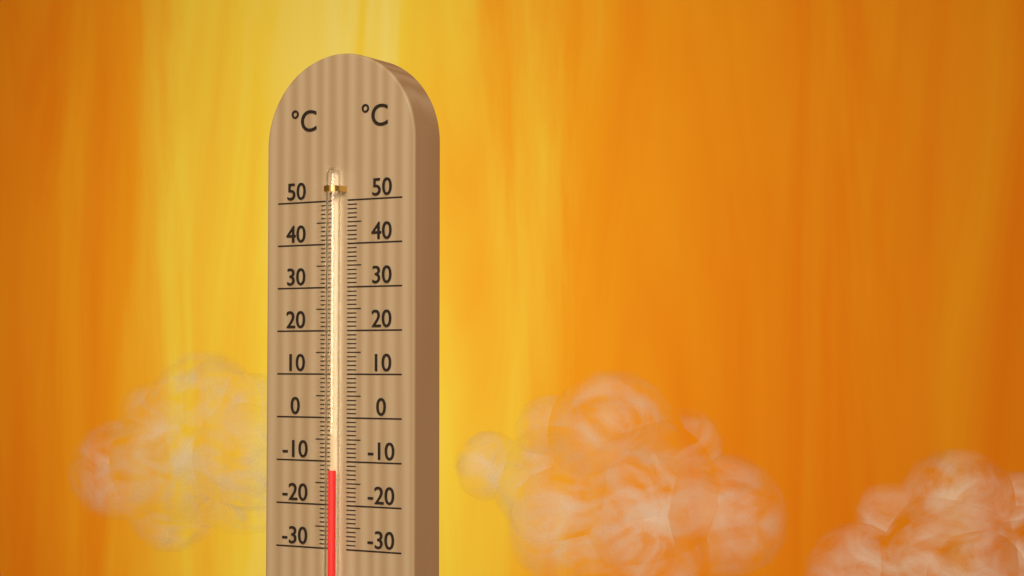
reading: -12 °C
